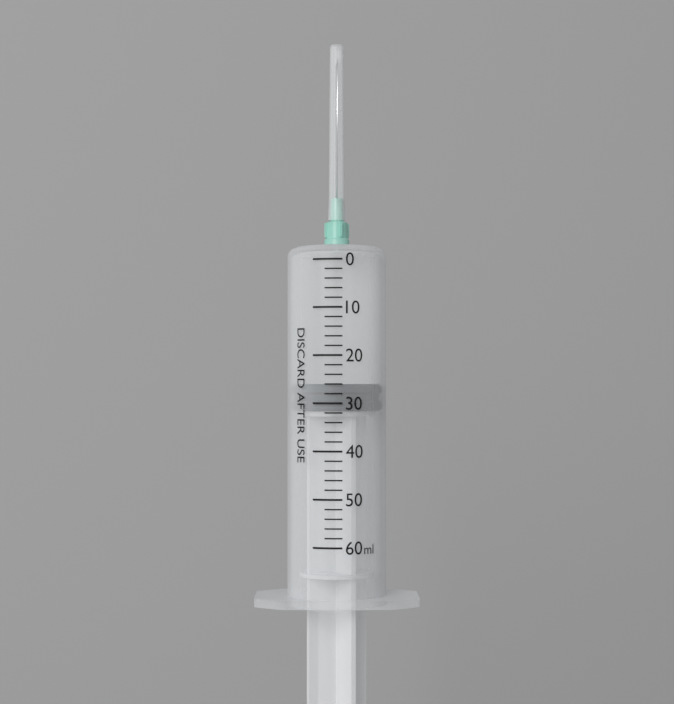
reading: 26 ml
